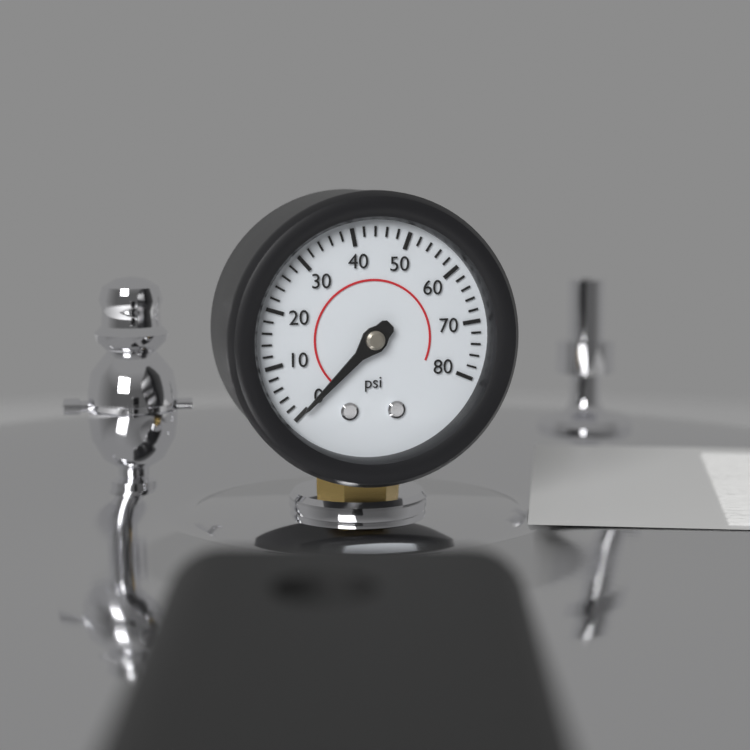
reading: 0 psi
